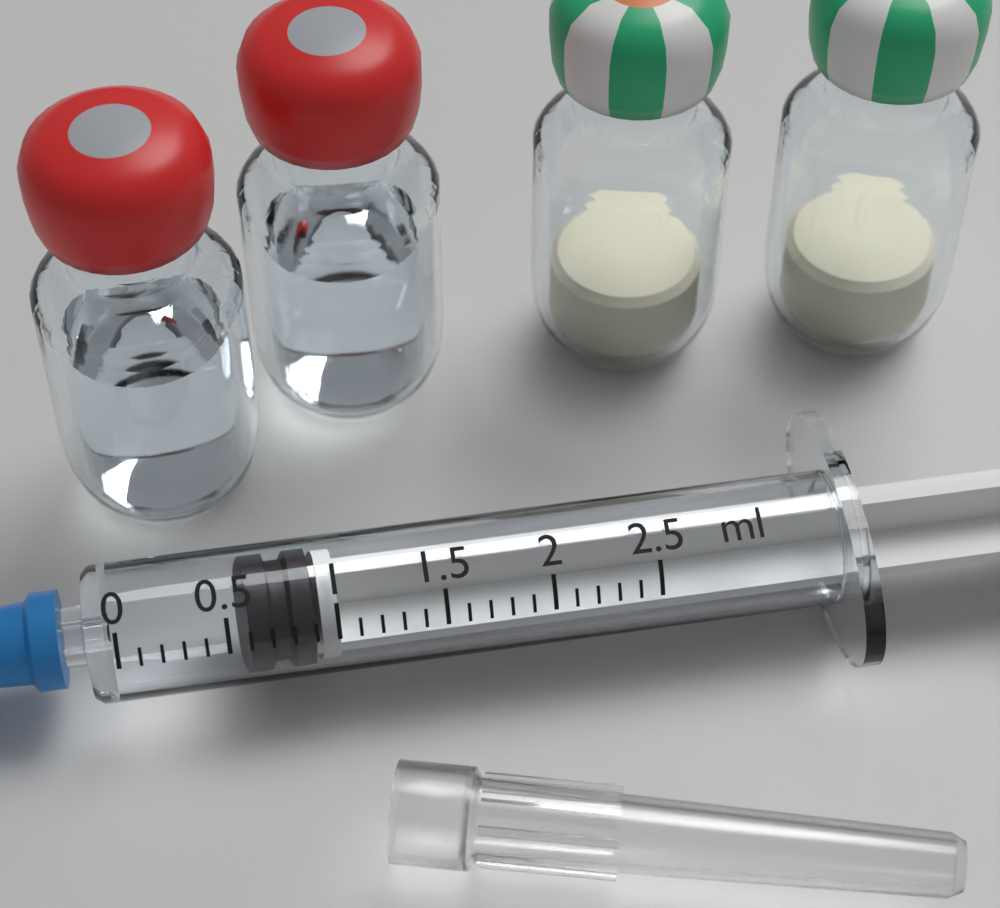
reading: 0.6 ml
